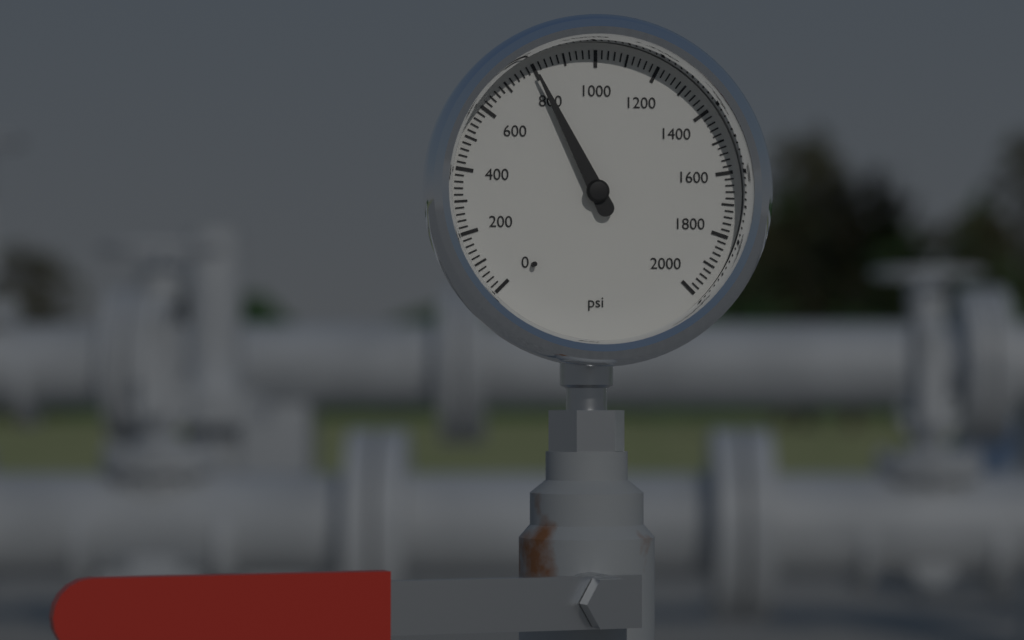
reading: 800 psi
